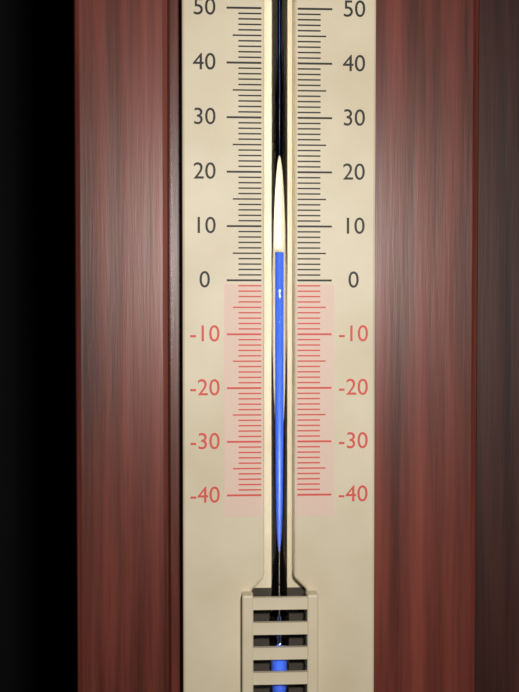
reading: 5 (no unit)
